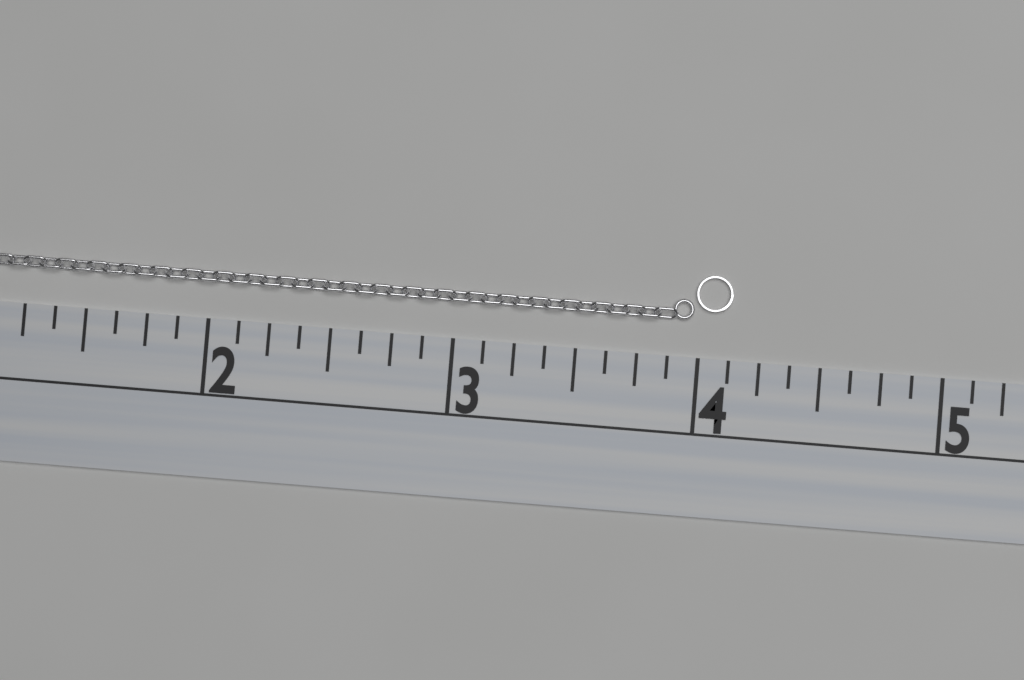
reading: 4.125 (no unit)
